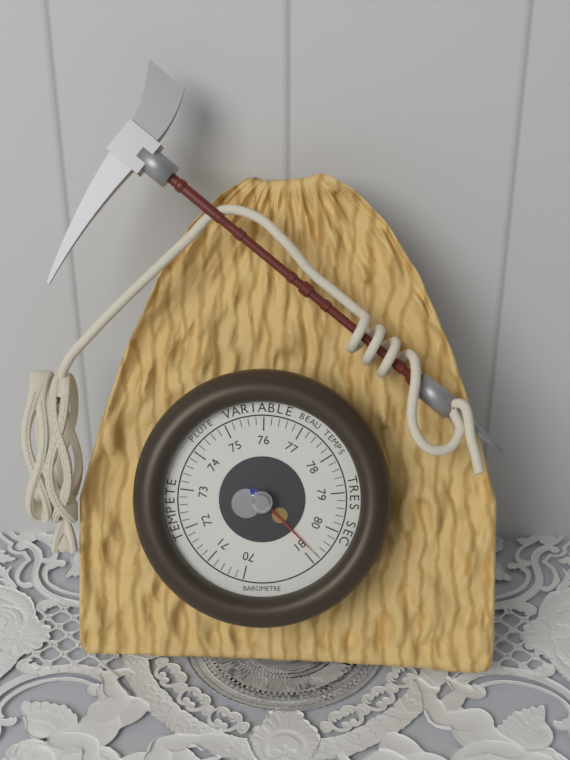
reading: 80.8 (no unit)
